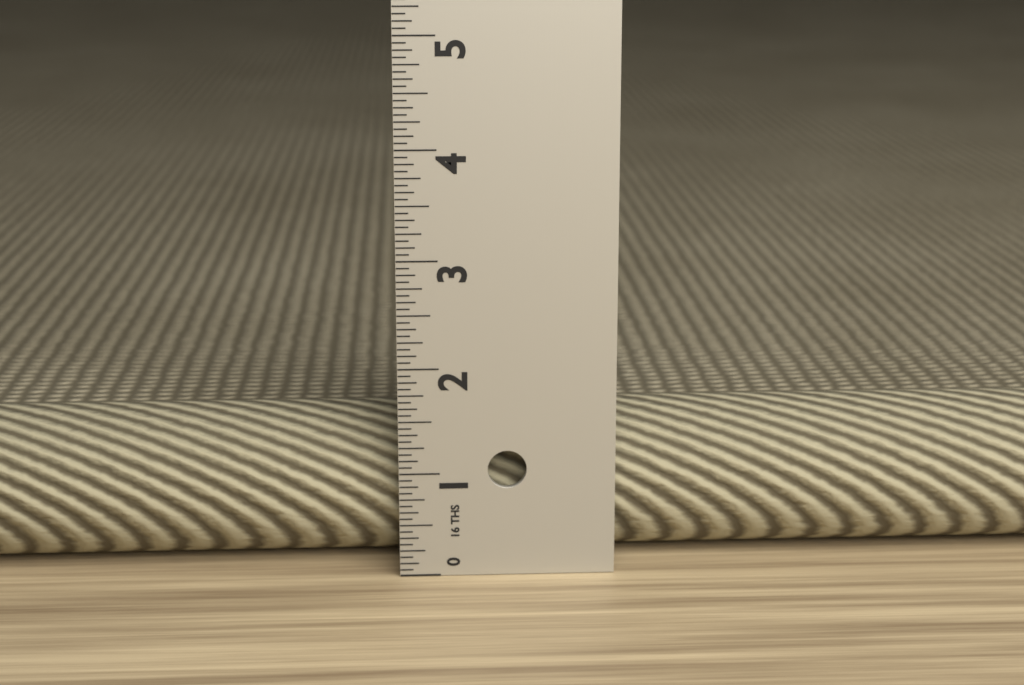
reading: 1.4375 in
